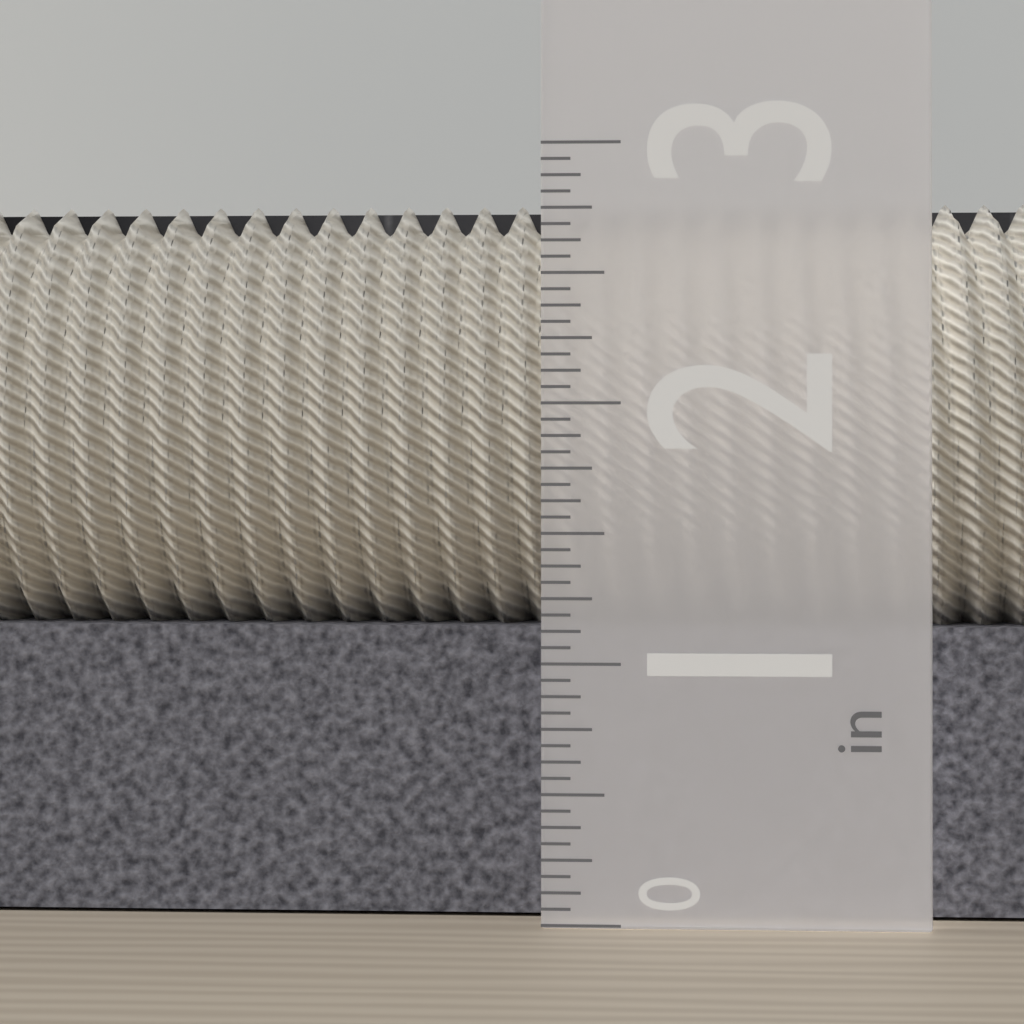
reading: 2.8125 in
